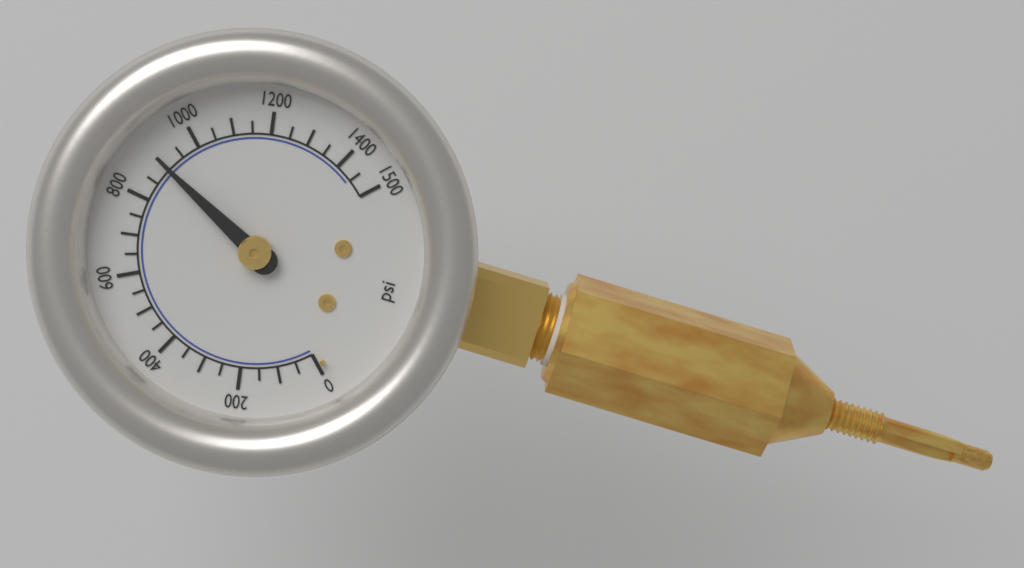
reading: 900 psi
